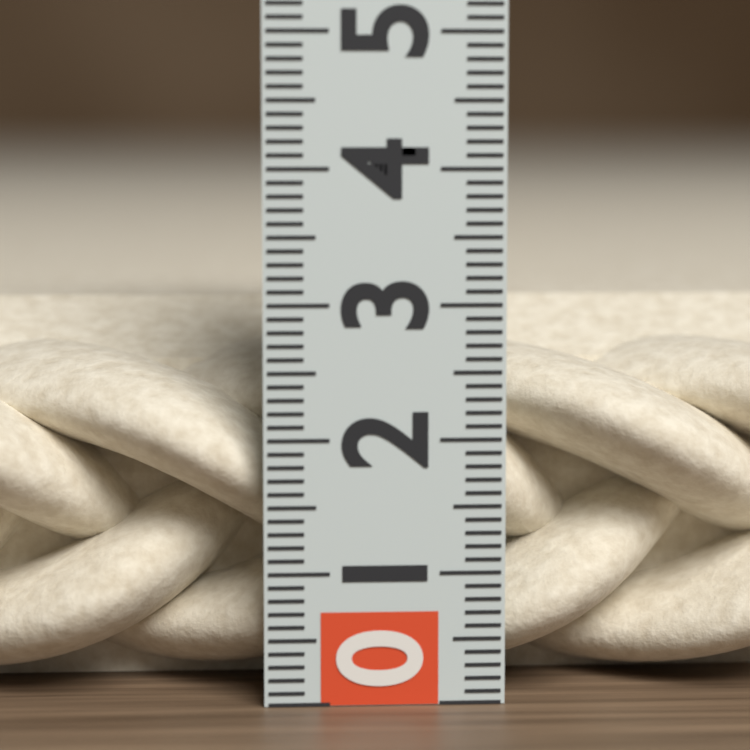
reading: 2.9 (no unit)
